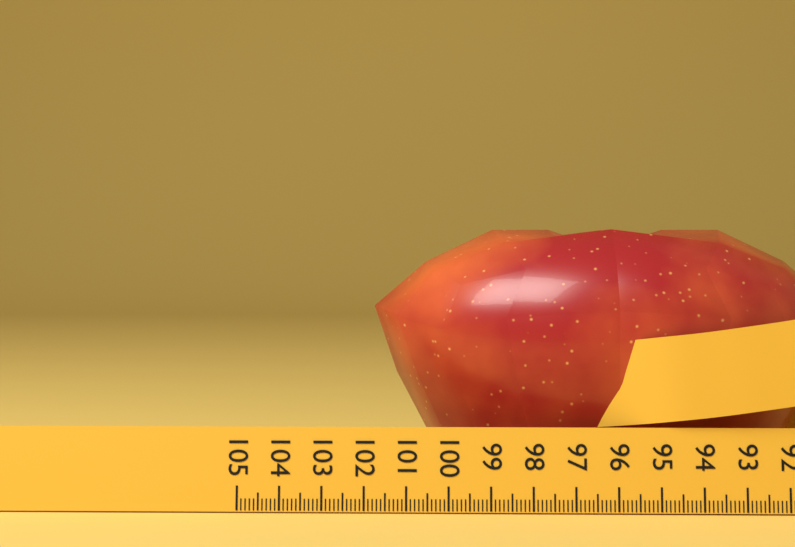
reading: 101.9 (no unit)
